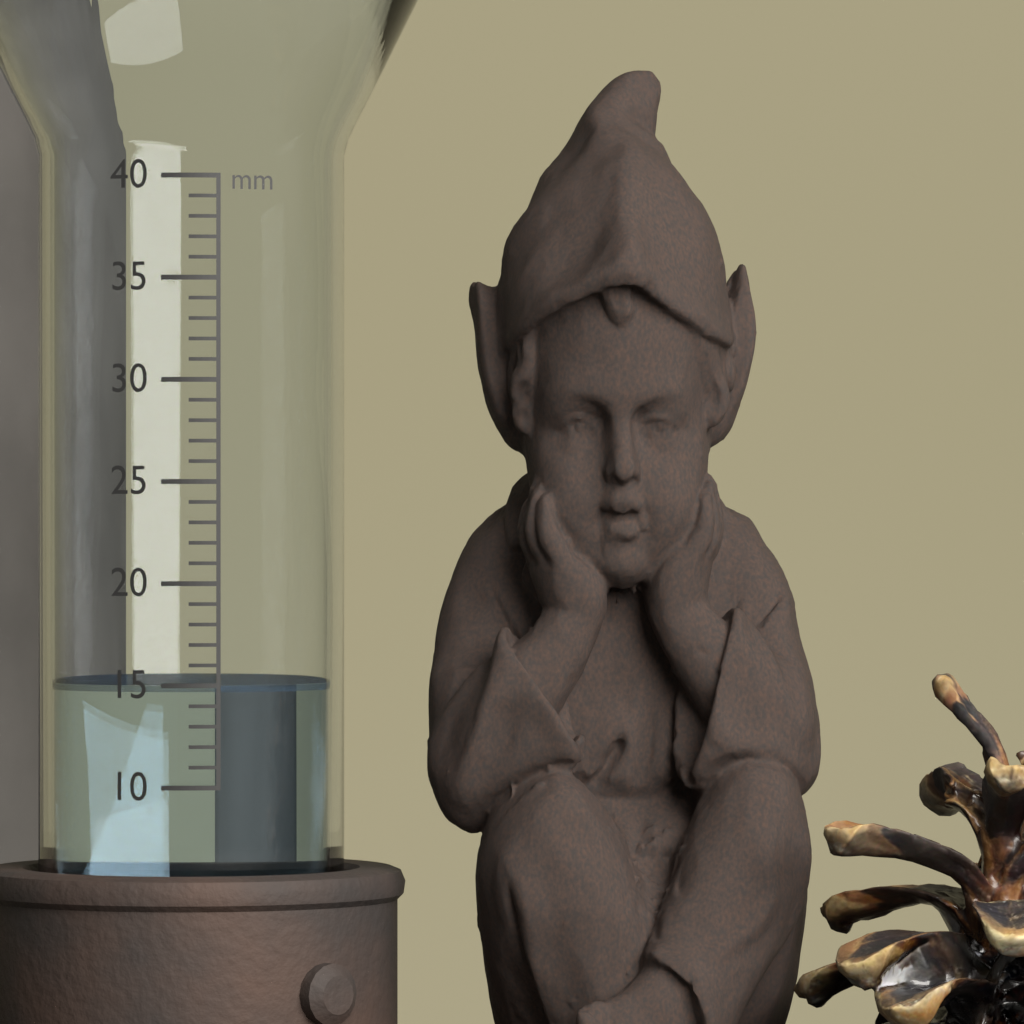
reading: 15 mm
